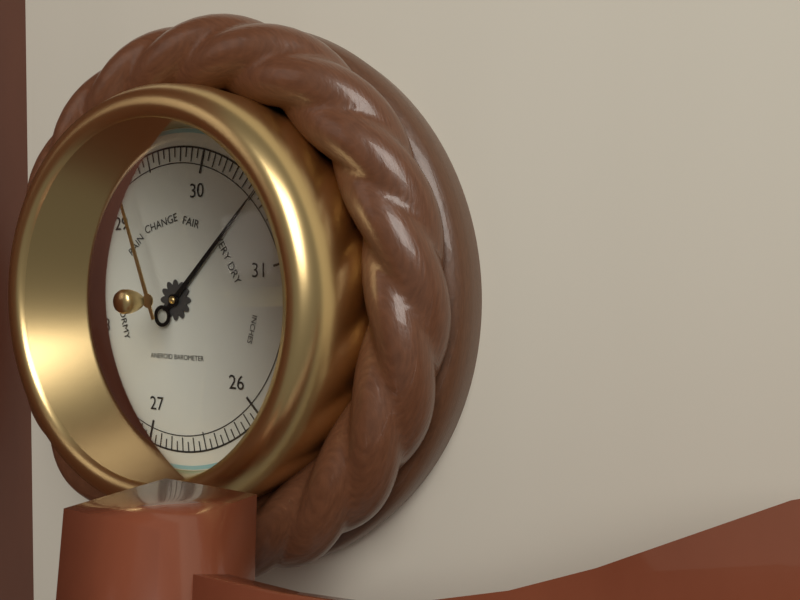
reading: 30.50 inHg
